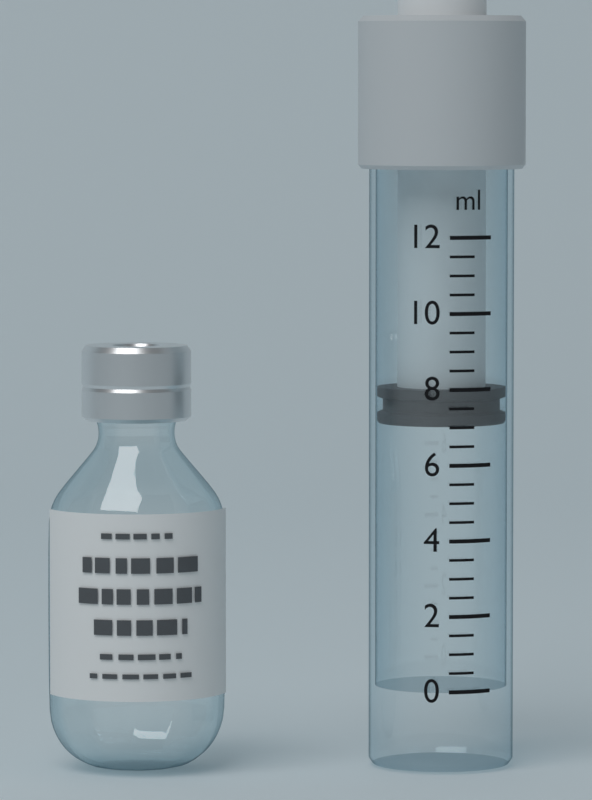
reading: 7.0 ml
